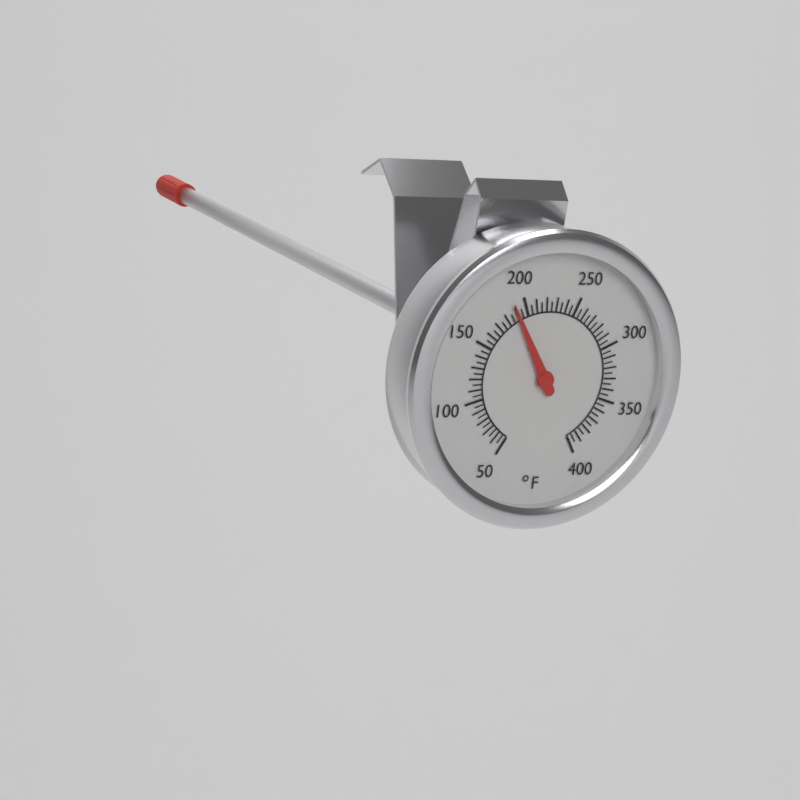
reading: 190 °F
